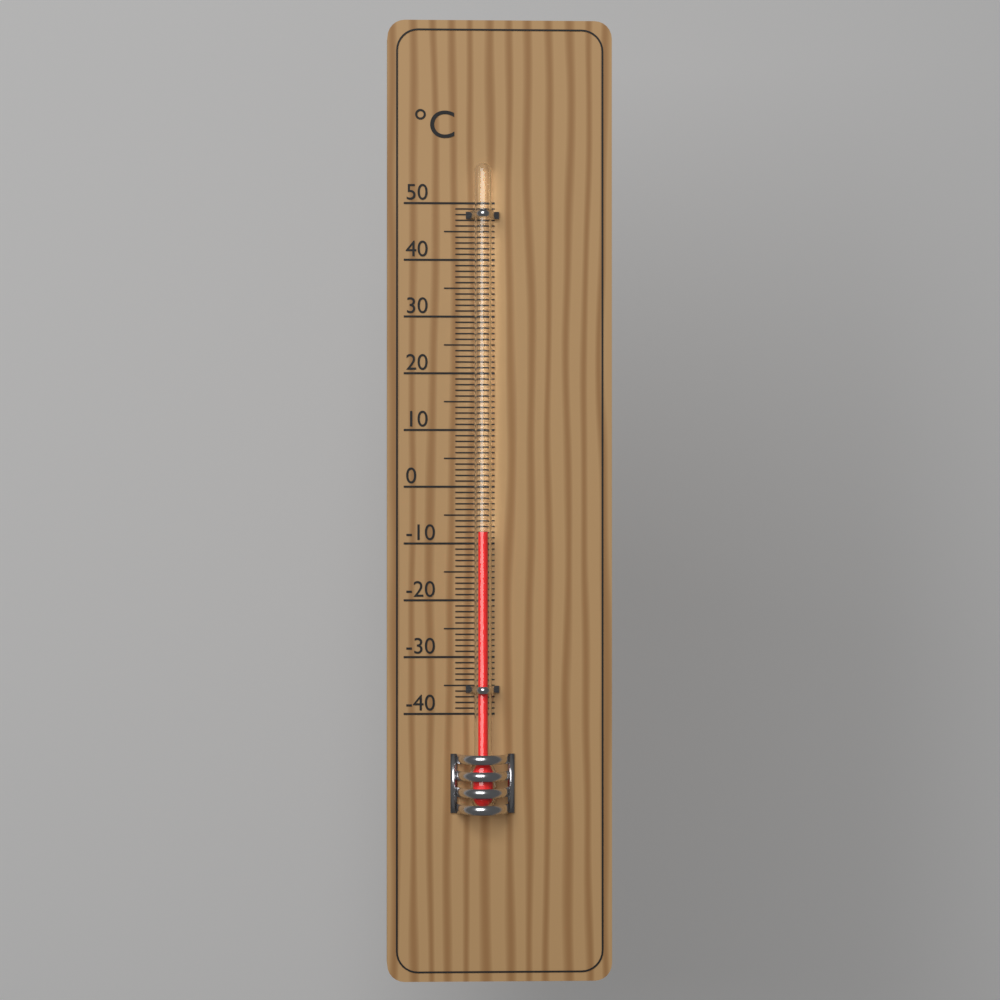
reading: -8 °C
